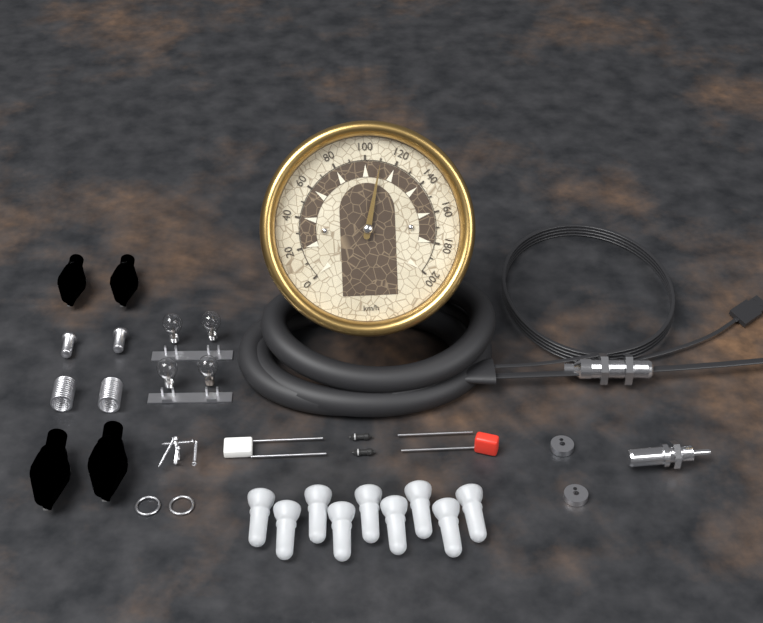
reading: 110 km/h
